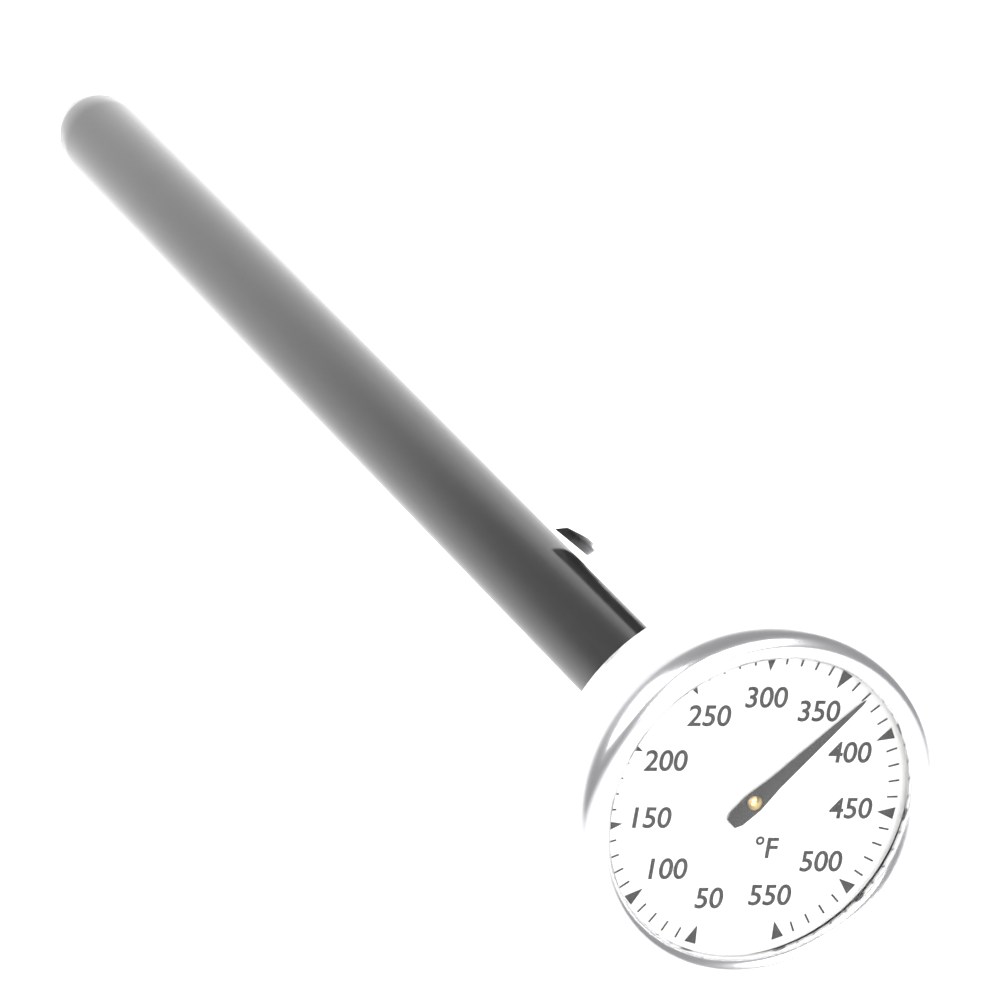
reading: 370 °F
